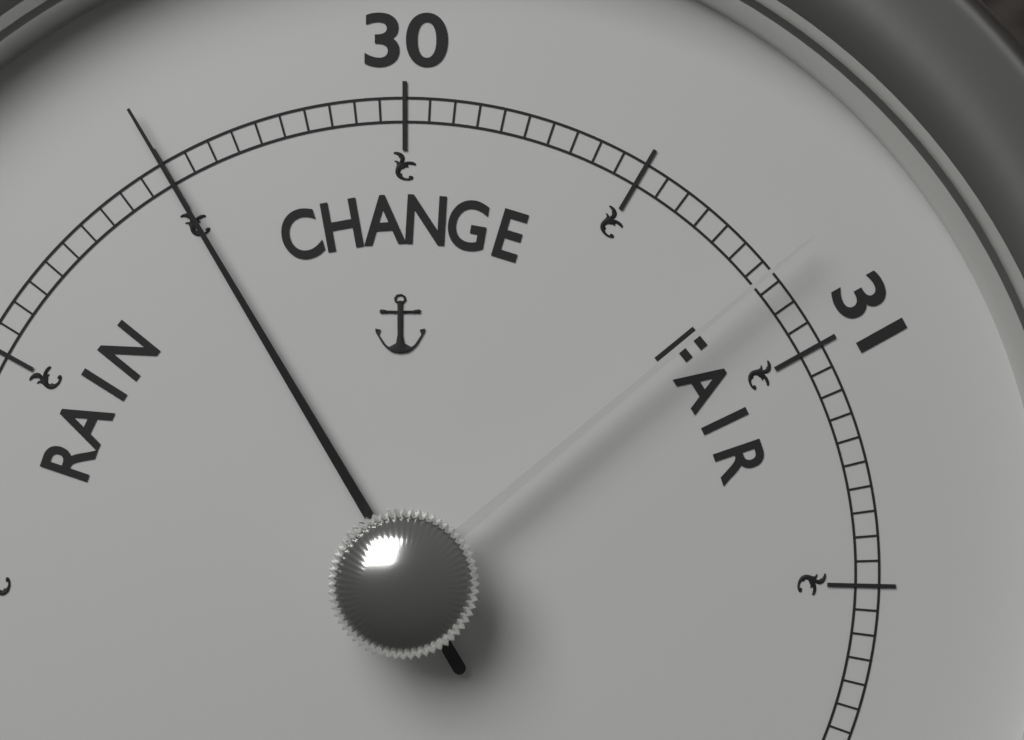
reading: 29.50 (no unit)
